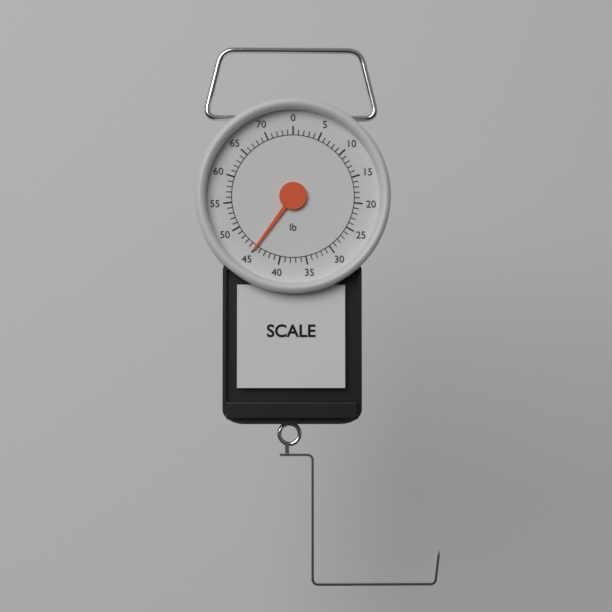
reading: 45 lb
